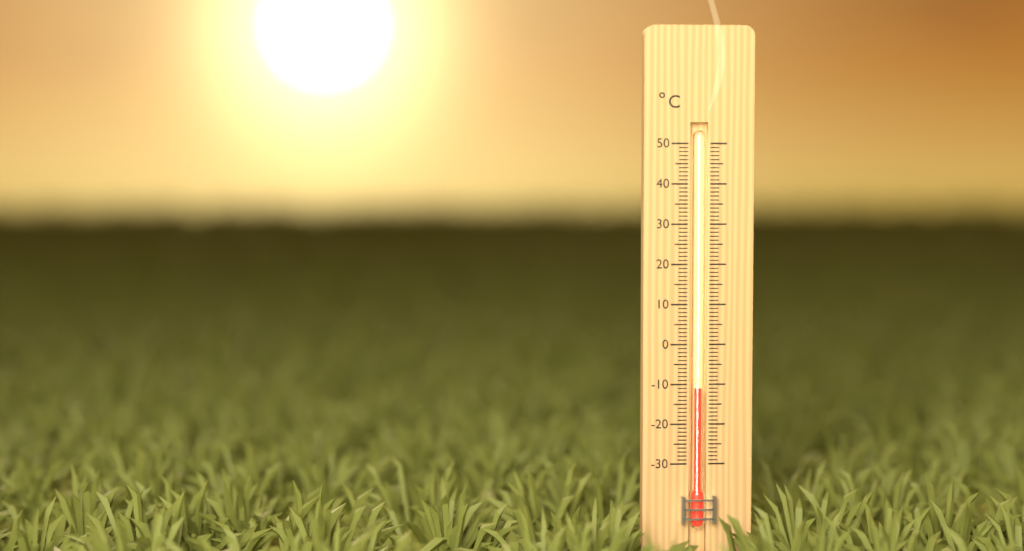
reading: -11 °C
